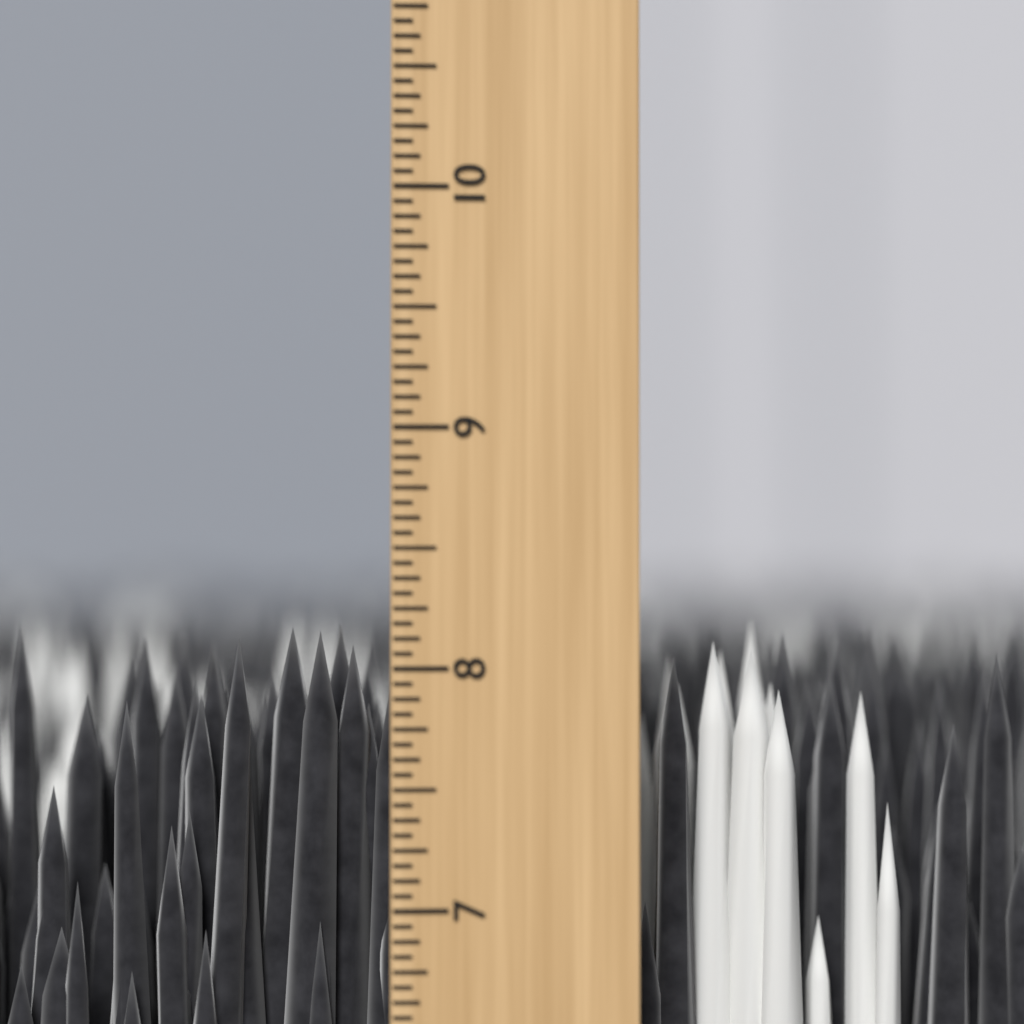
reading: 8.1875 inch
